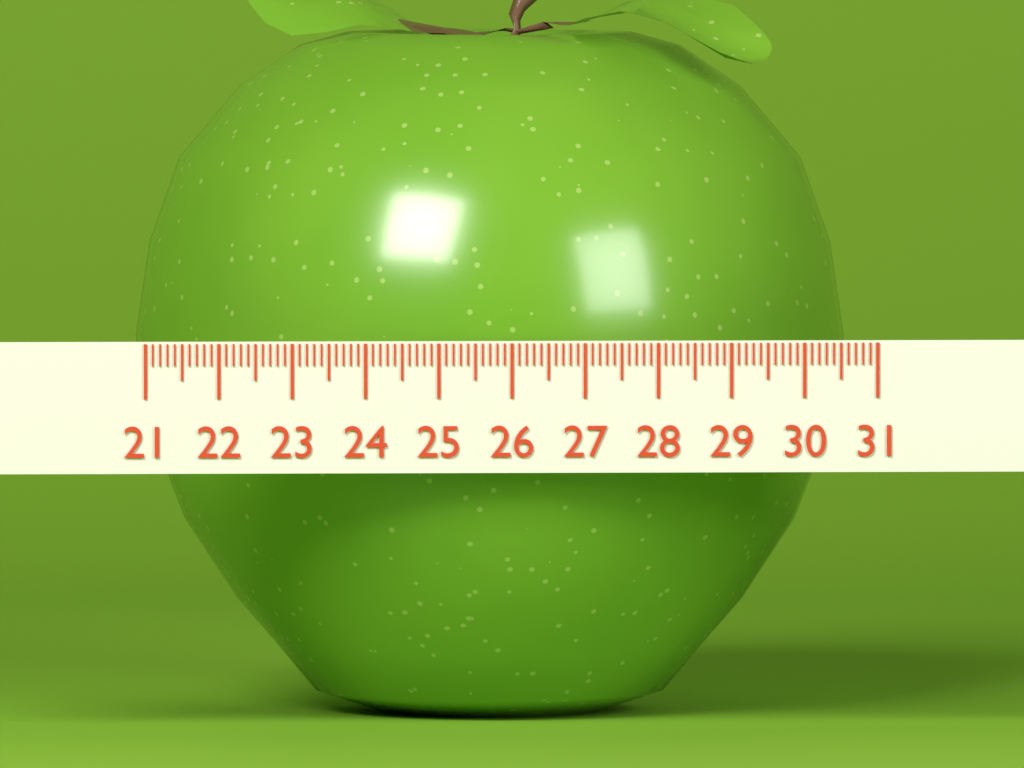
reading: 30.9 (no unit)
